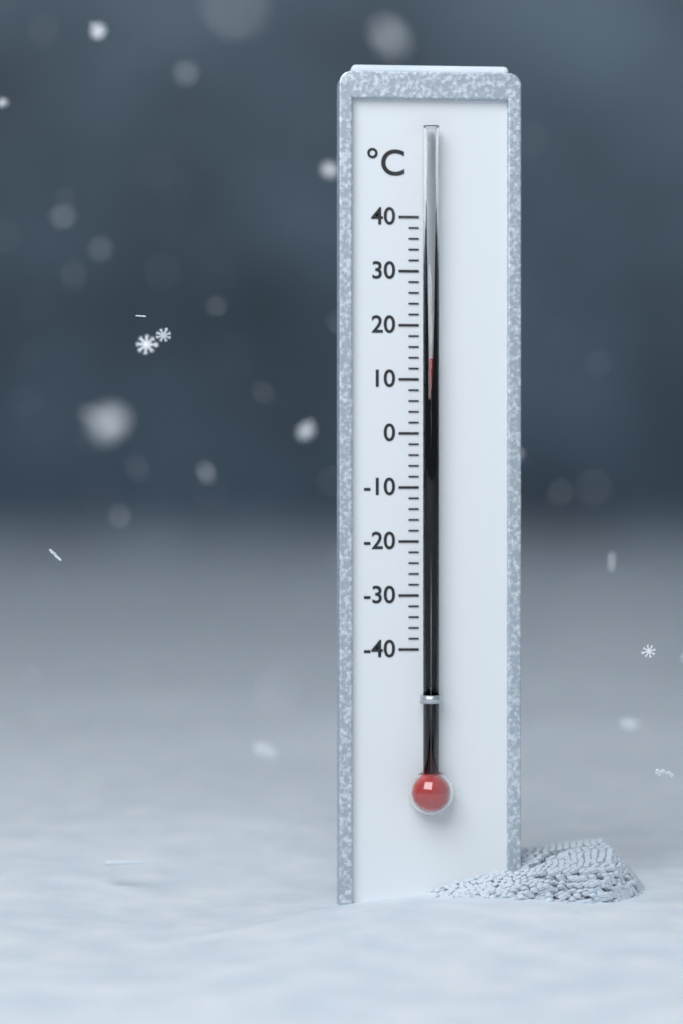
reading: 14 °C
